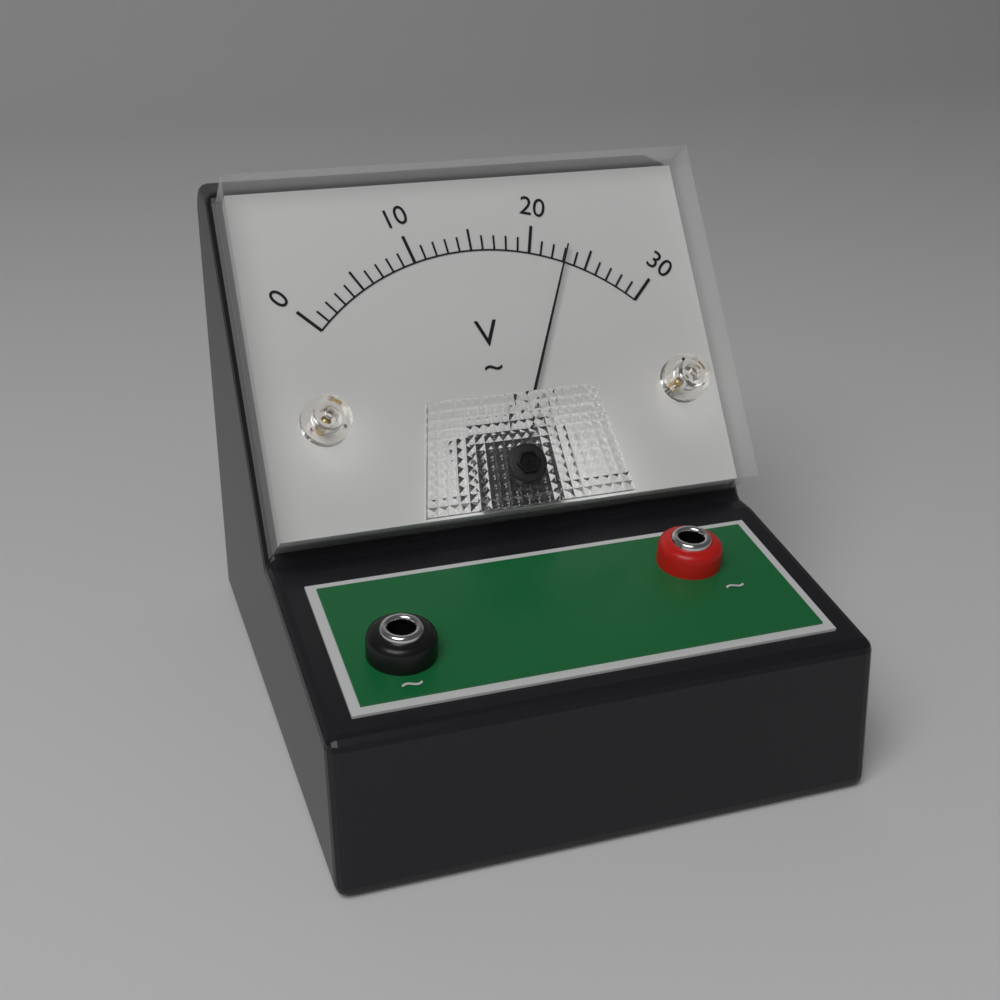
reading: 23 V
